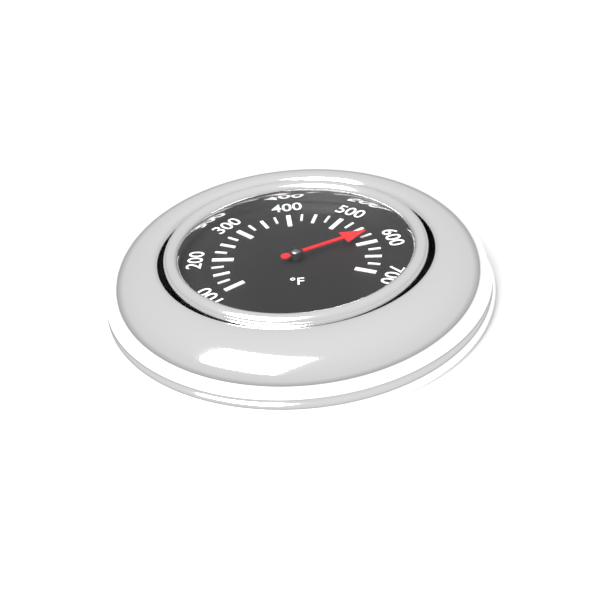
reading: 575 °F
